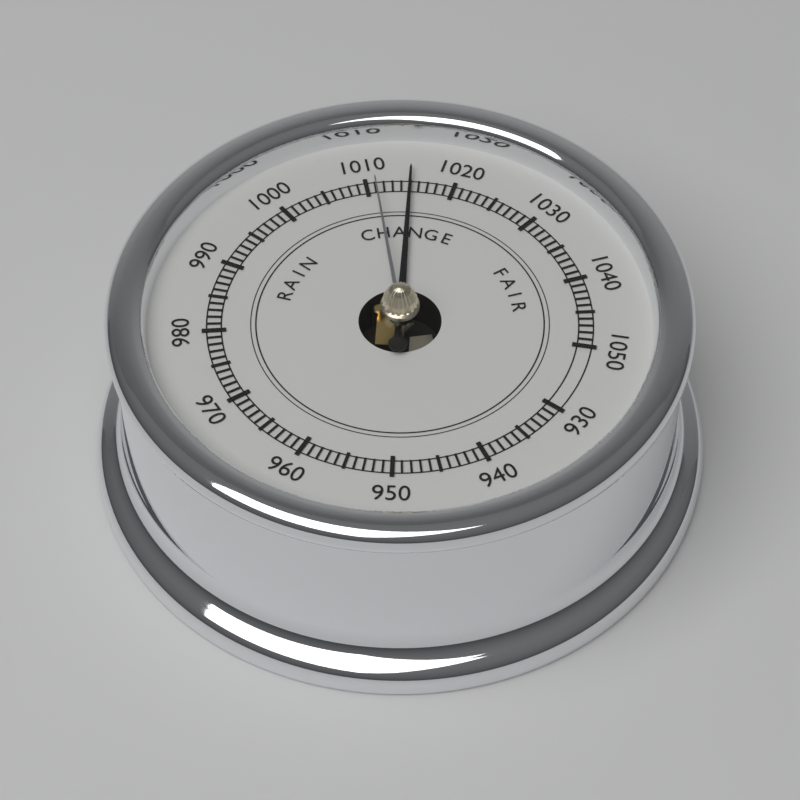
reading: 1015 (no unit)
